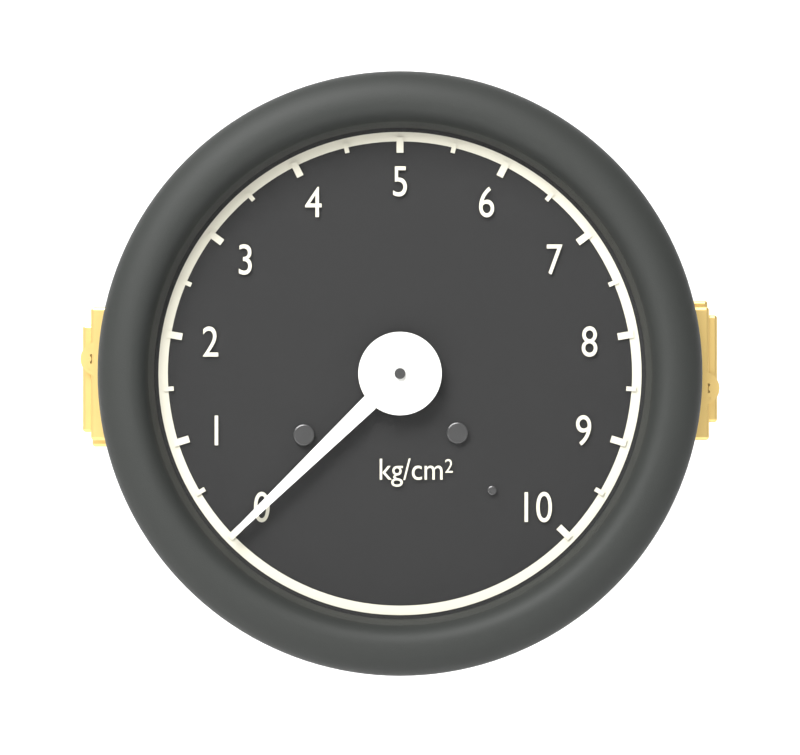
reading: 0.0 kg/cm²
